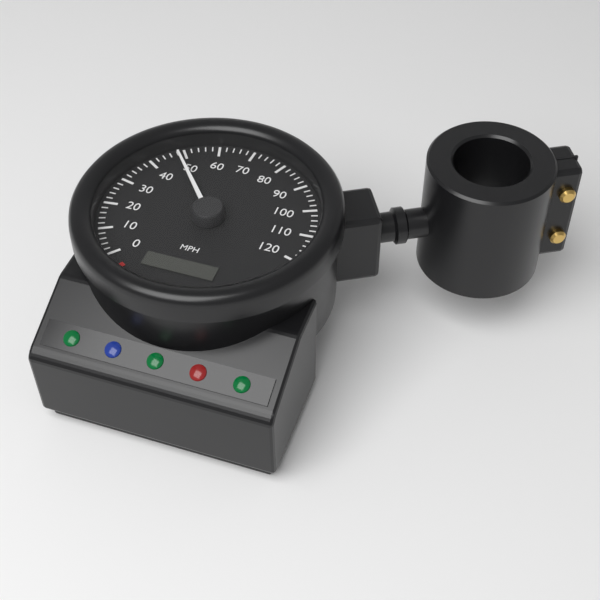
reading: 48 mph
